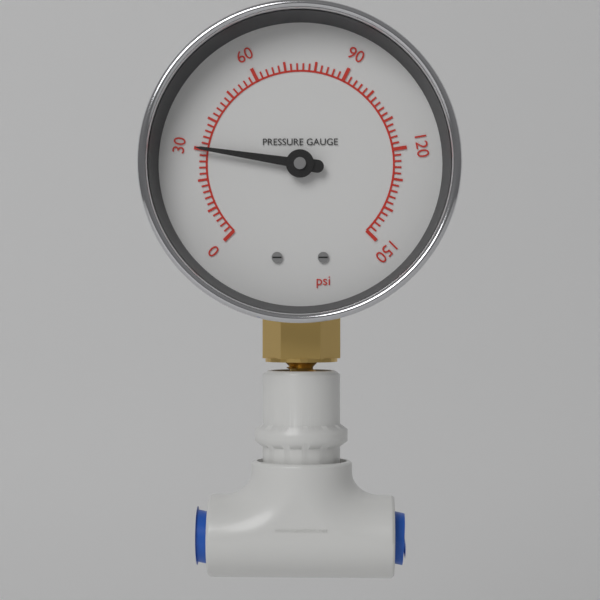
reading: 30 psi
